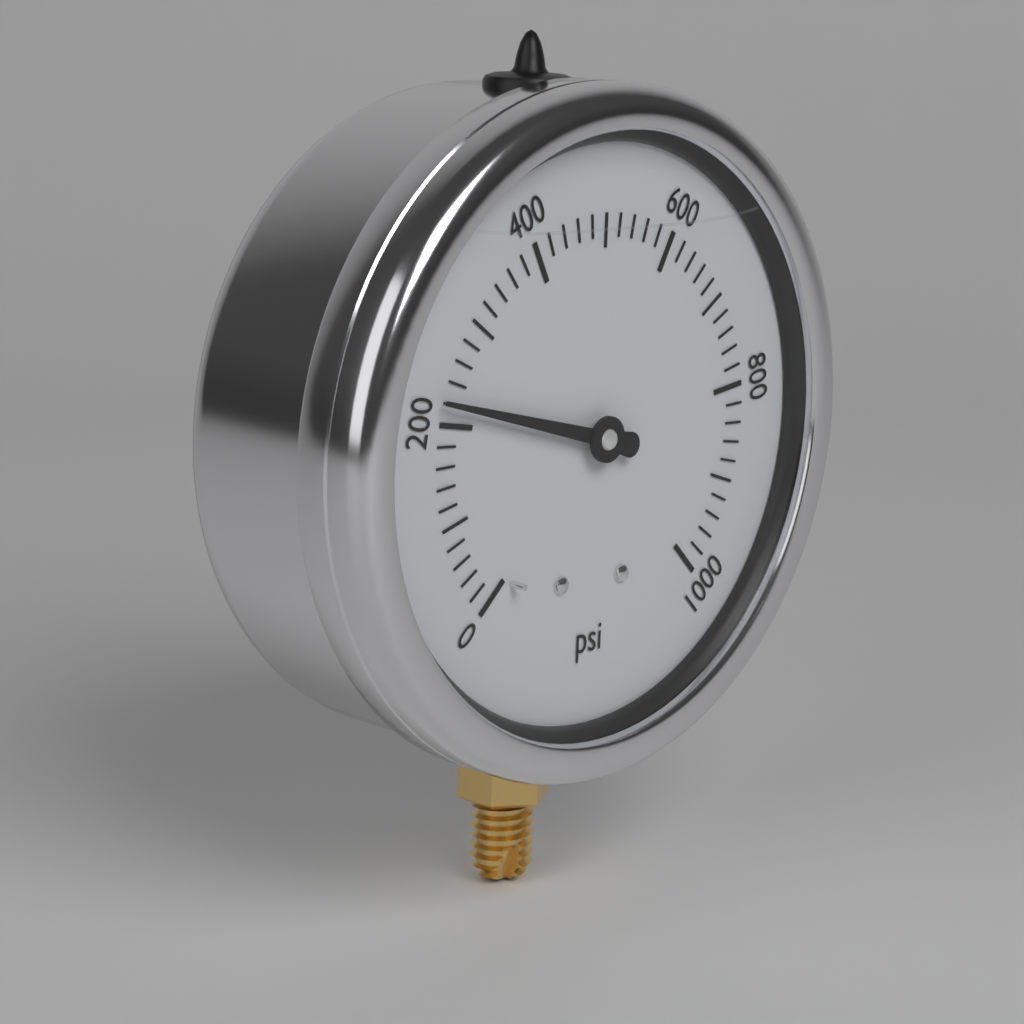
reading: 220 psi
